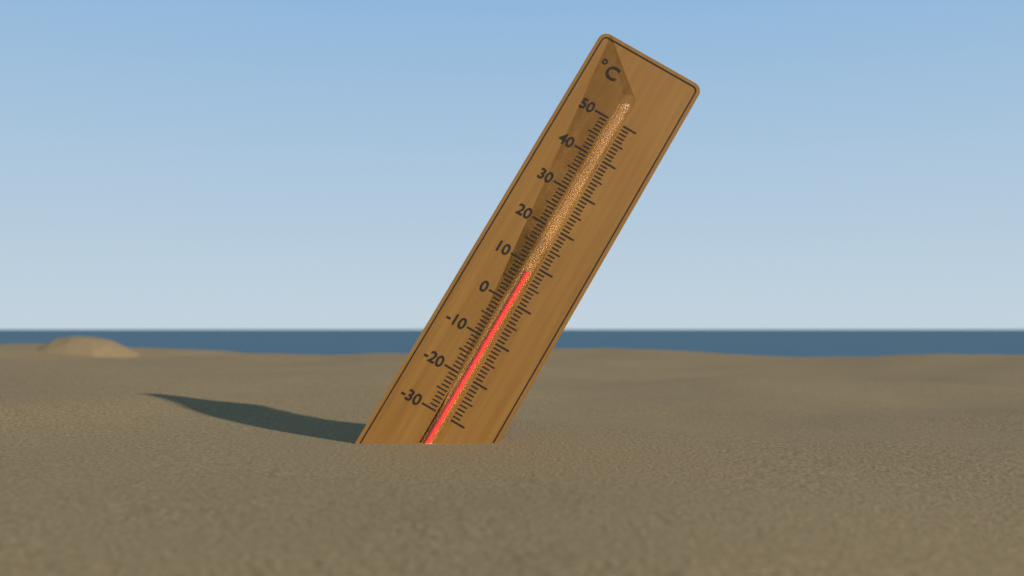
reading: 8 °C
